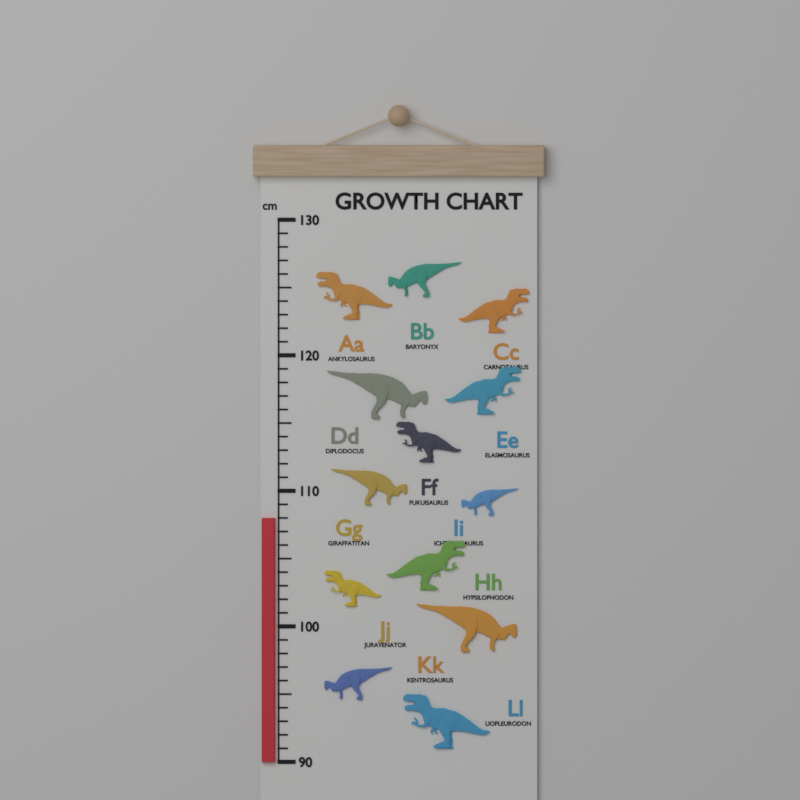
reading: 108 cm
